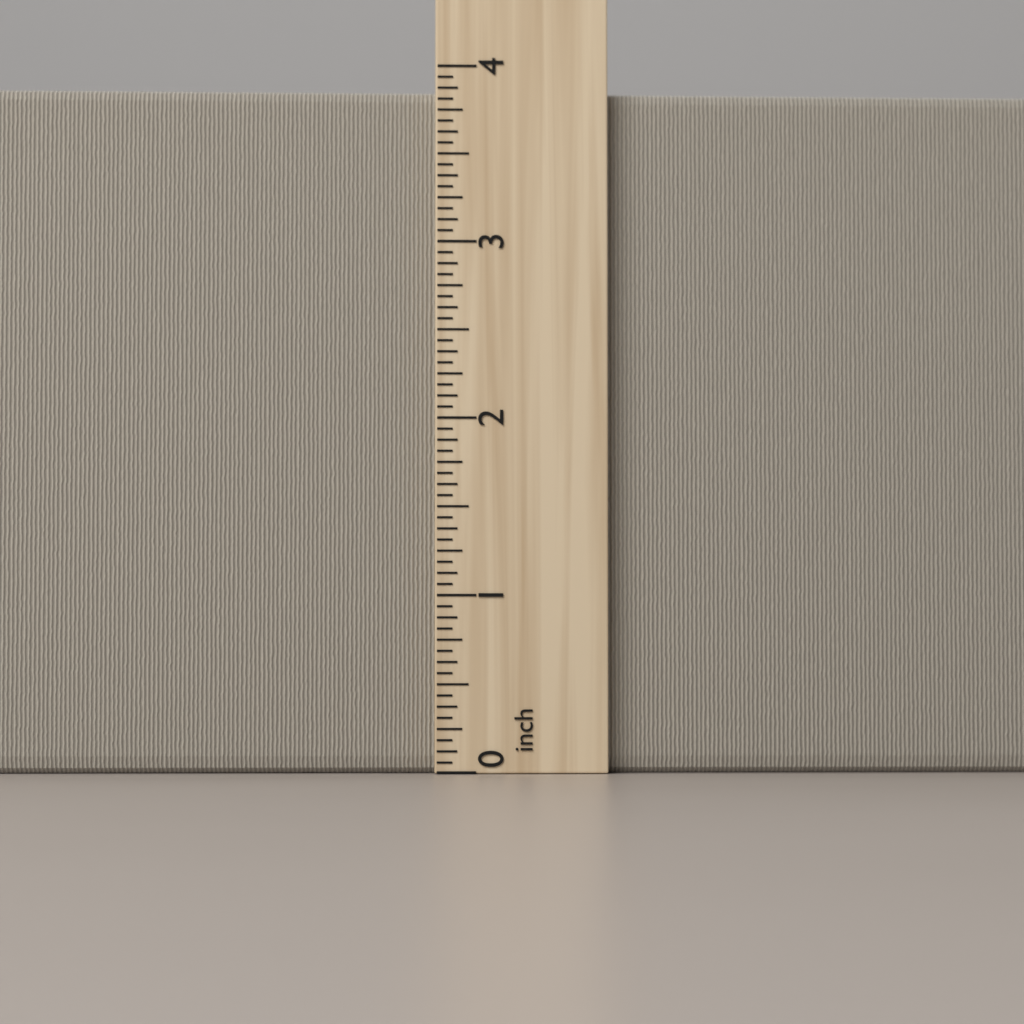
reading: 3.8750 inch
